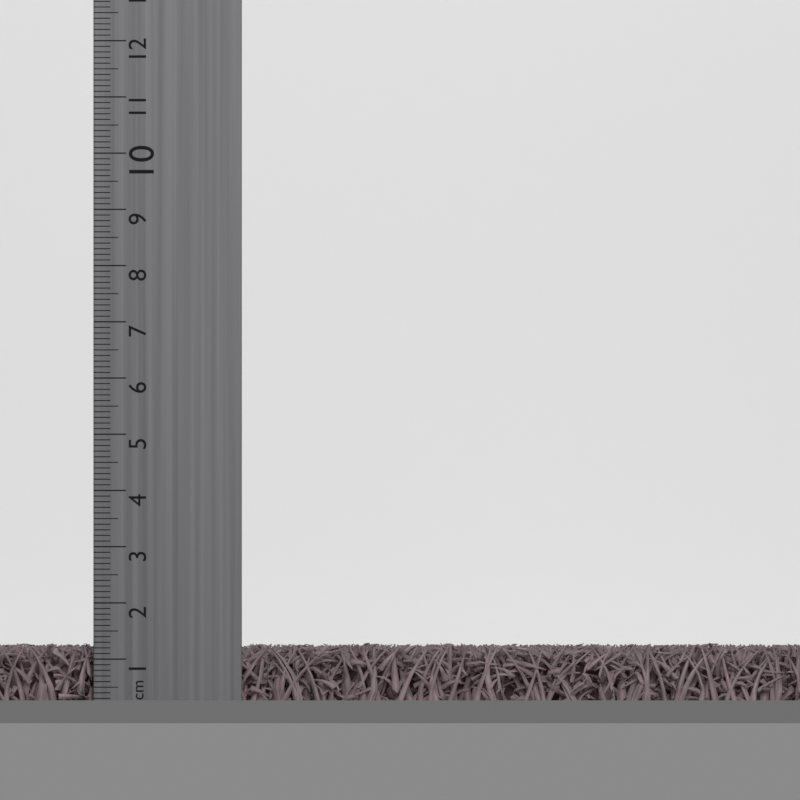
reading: 1.3 cm
